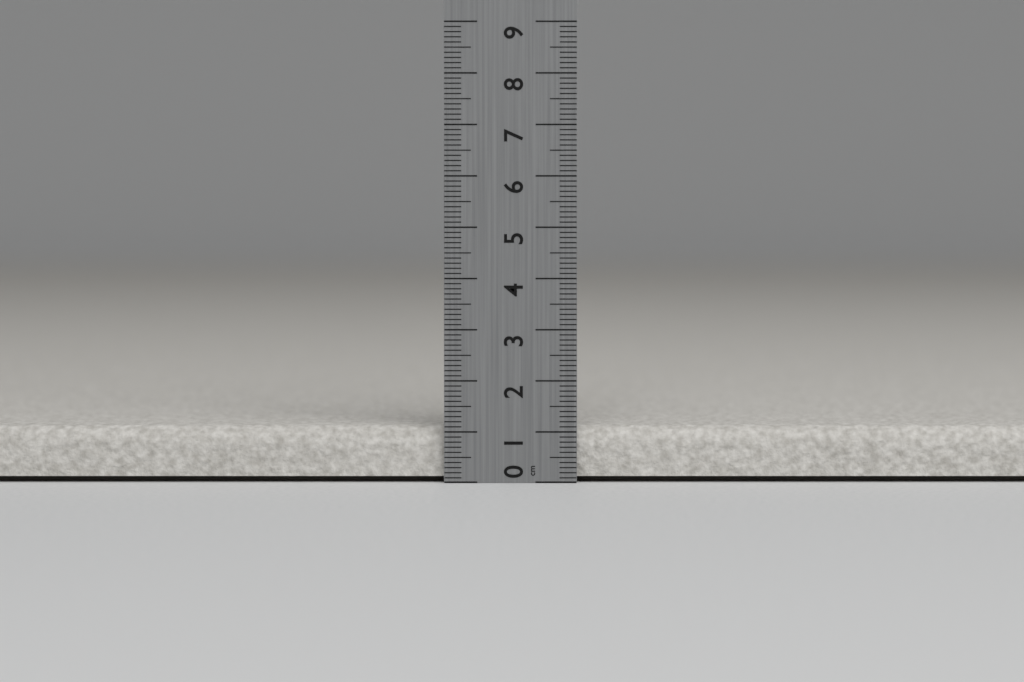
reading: 1.1 cm
